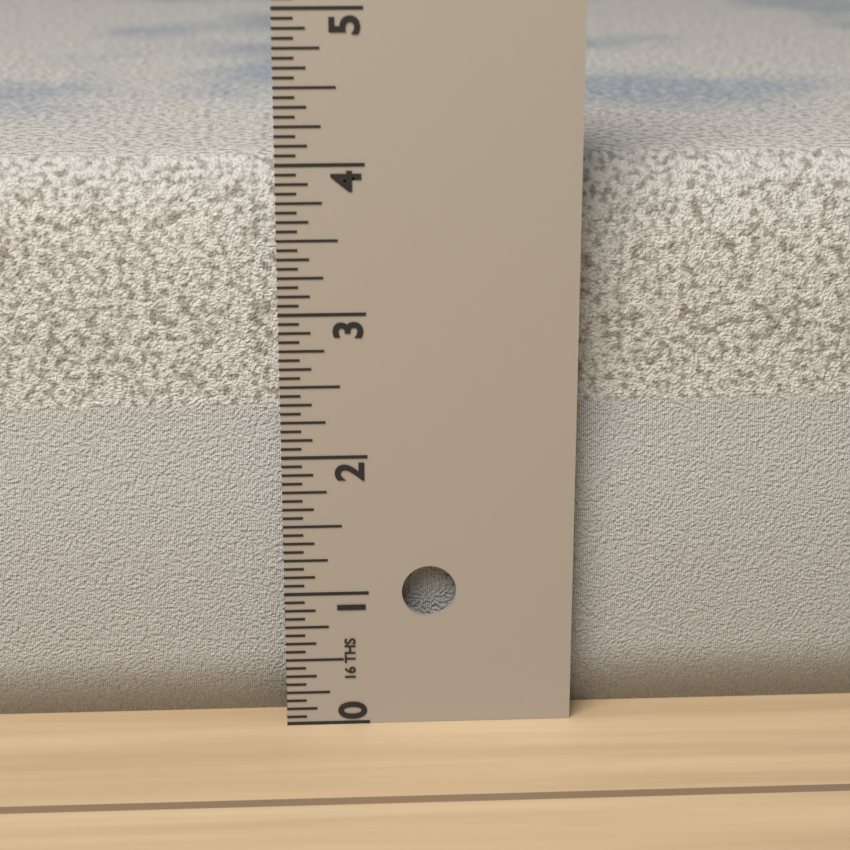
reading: 3.9375 in
